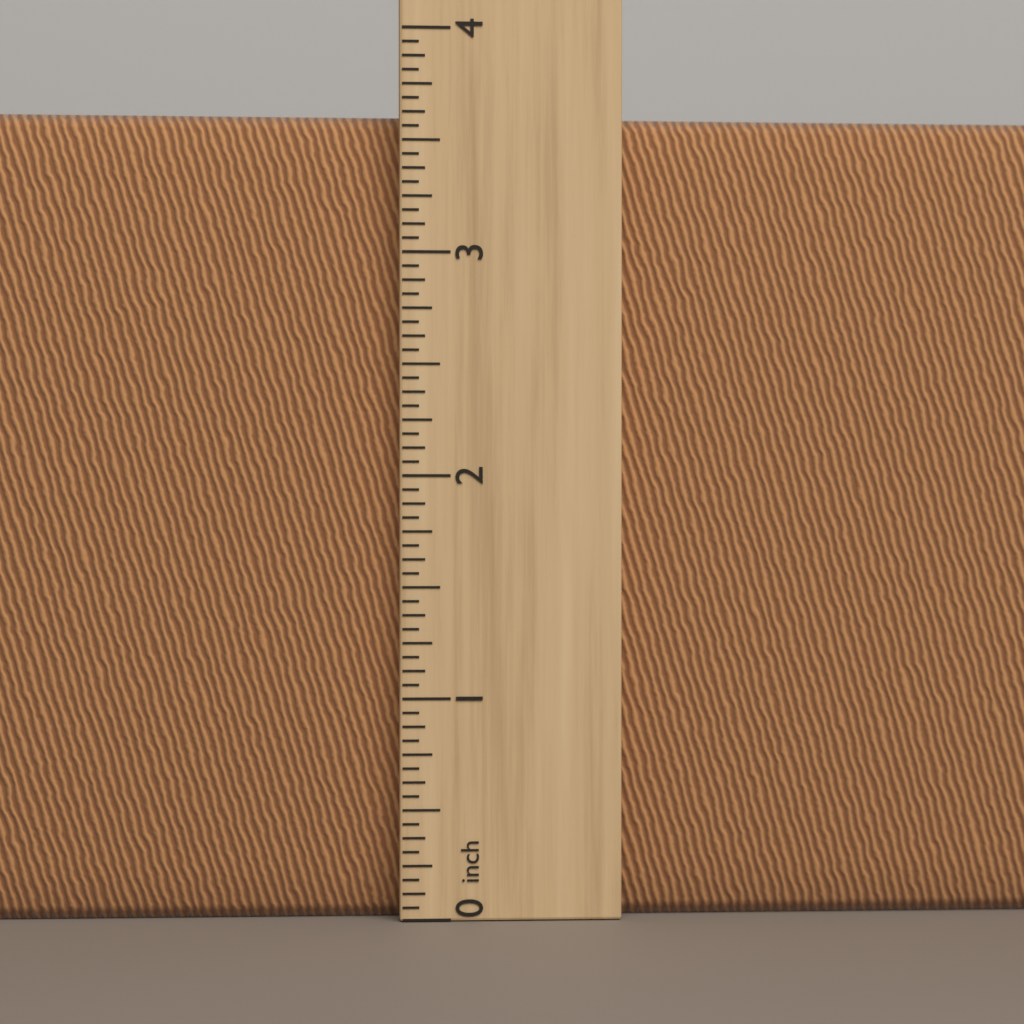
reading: 3.6250 inch
